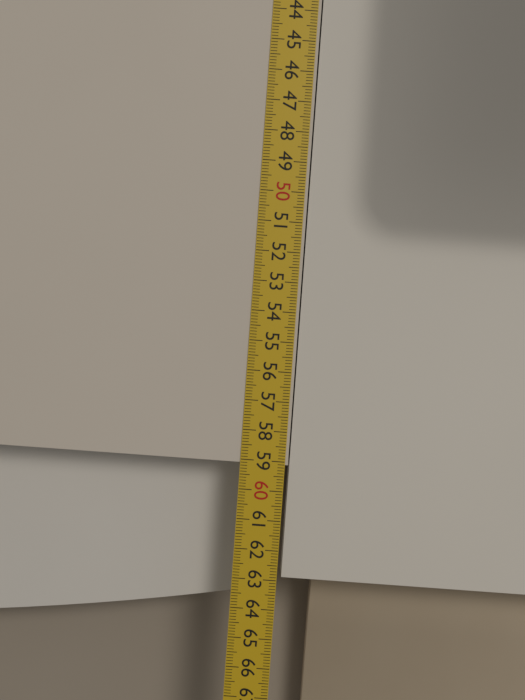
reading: 59.1 cm
